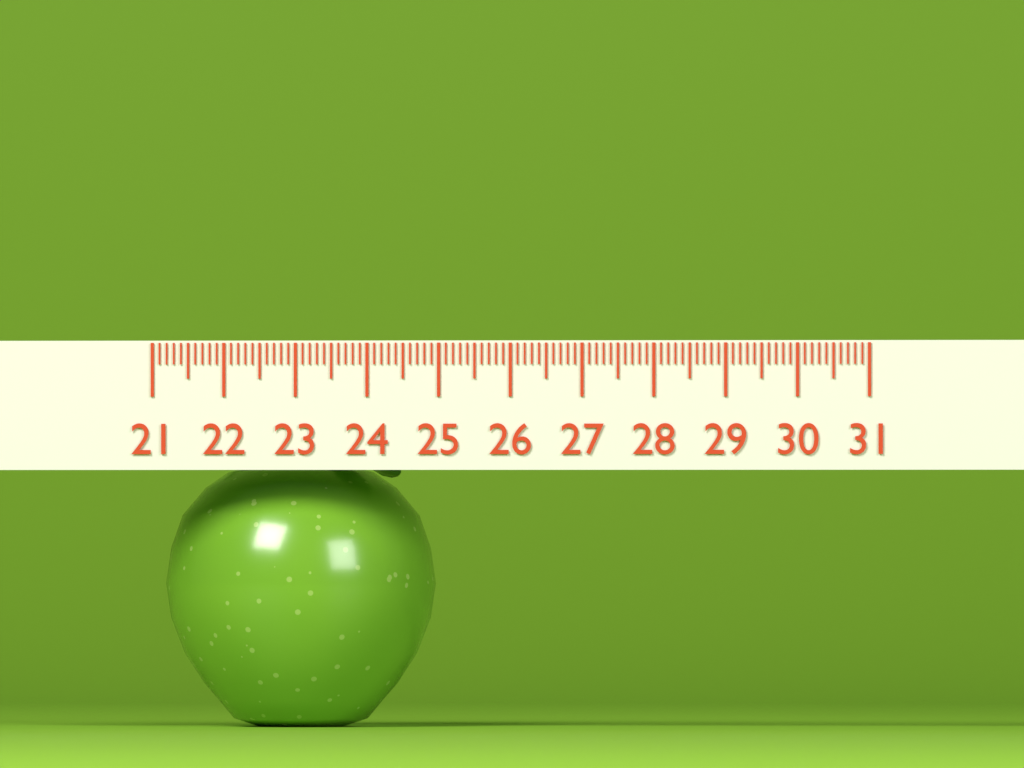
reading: 24.8 (no unit)
